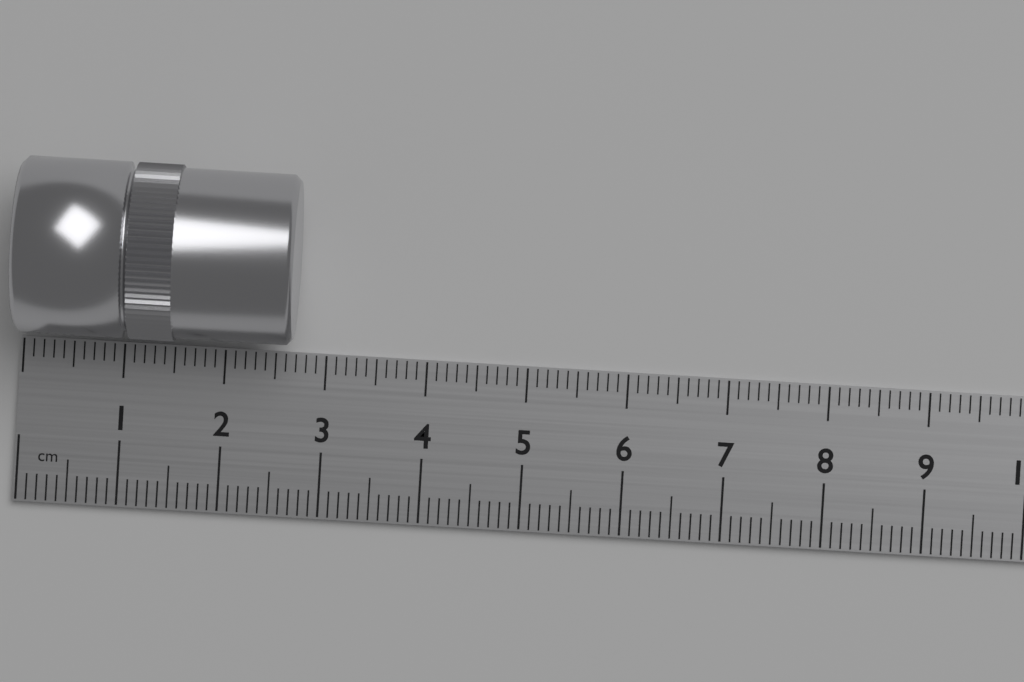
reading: 2.7 cm
